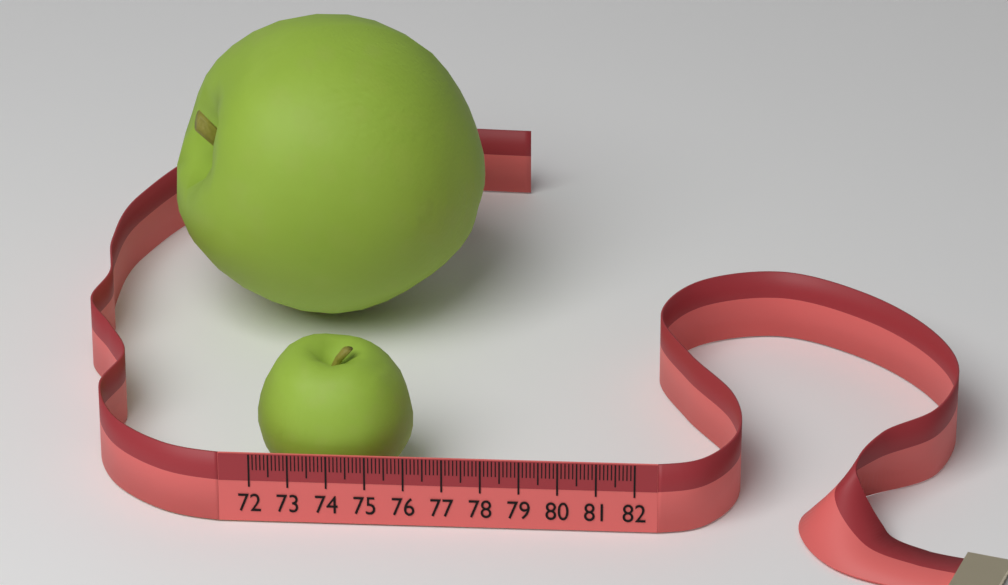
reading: 76.1 (no unit)
